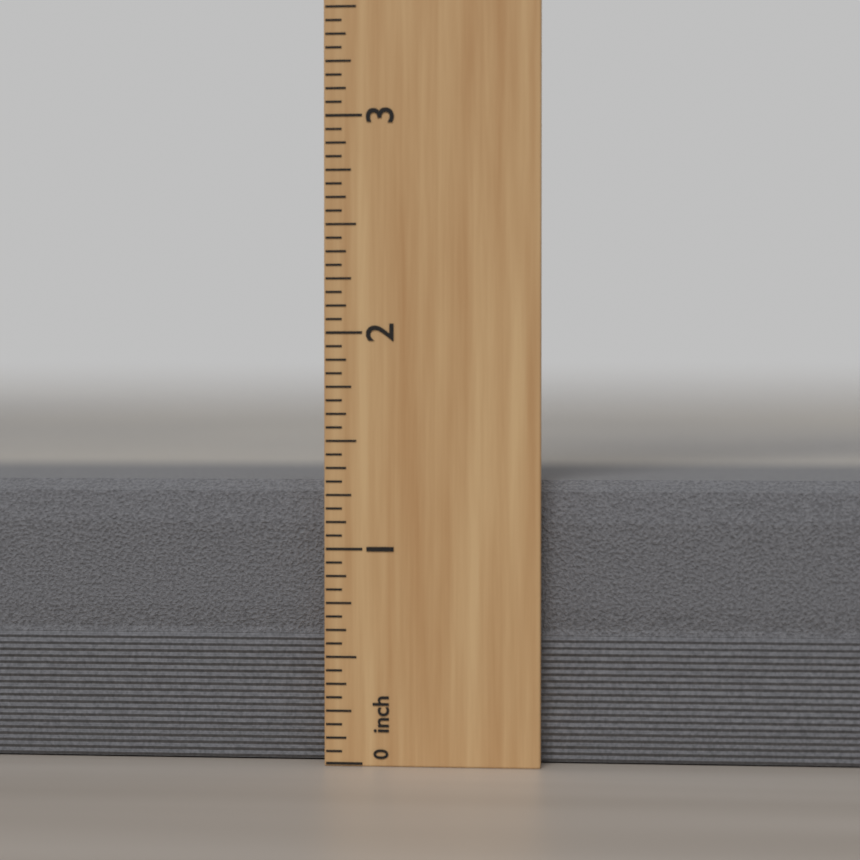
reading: 1.3125 inch
